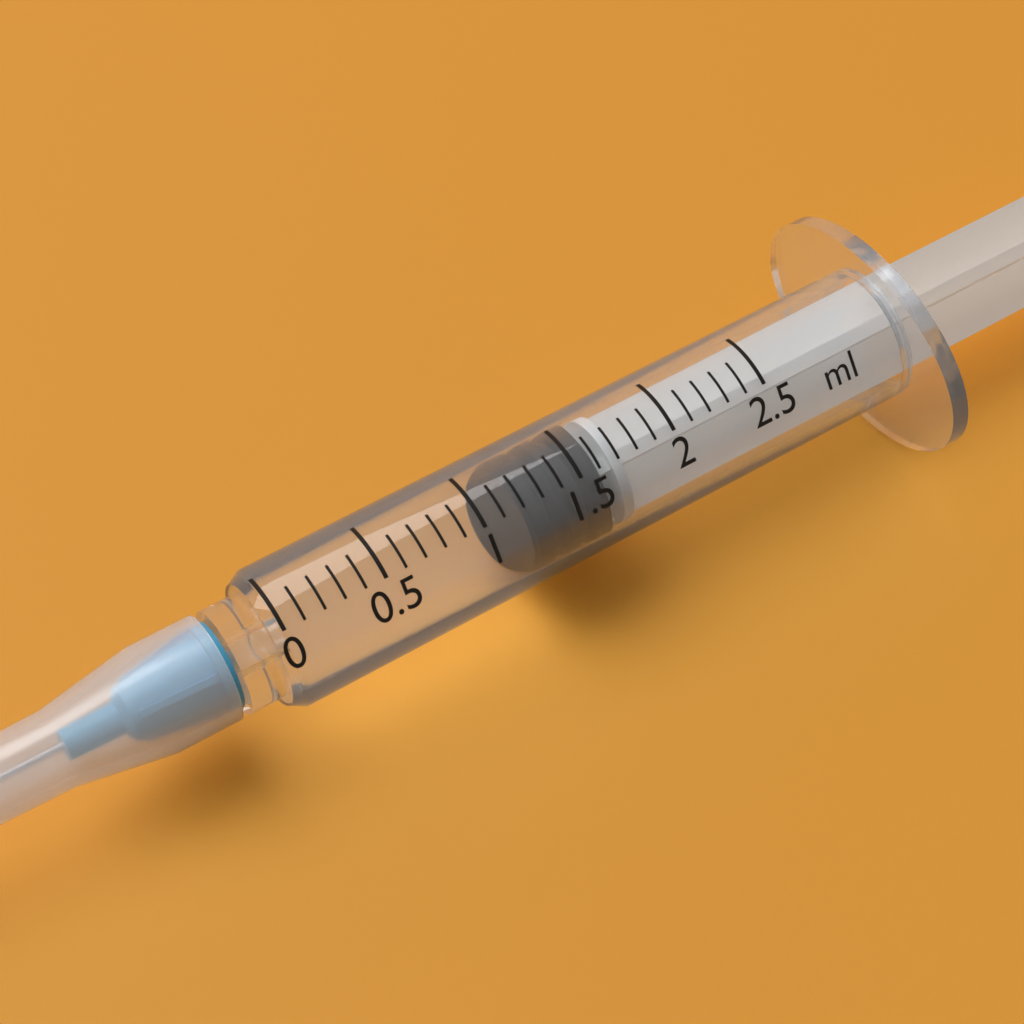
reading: 1.2 ml
